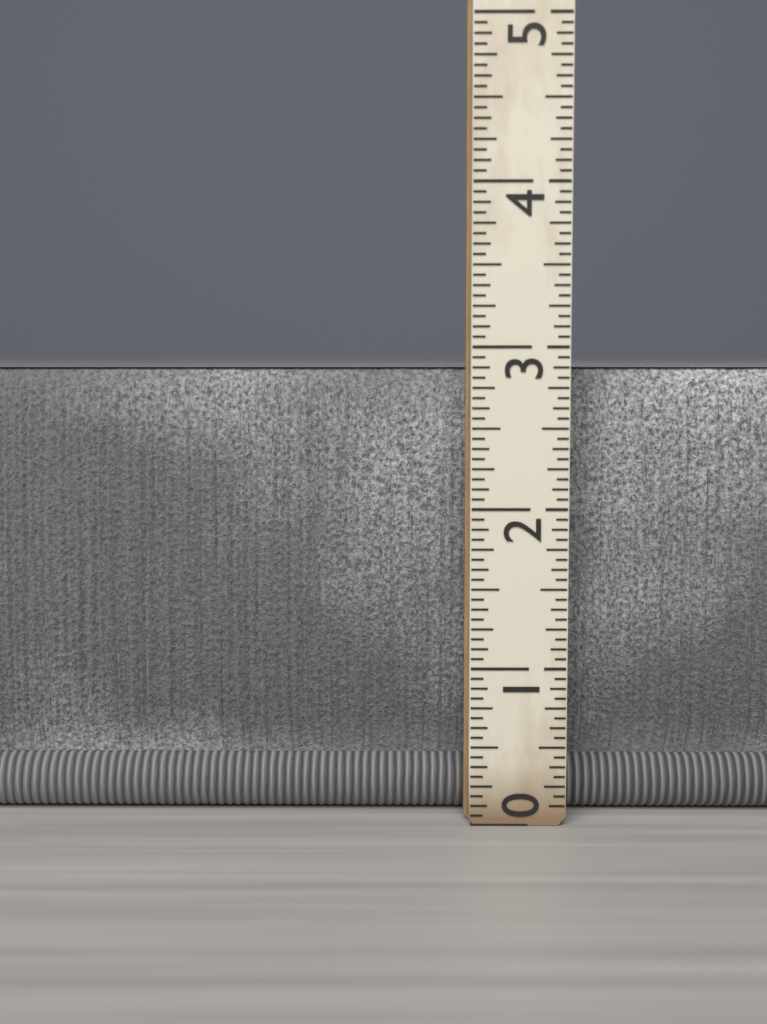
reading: 2.8750 (no unit)
